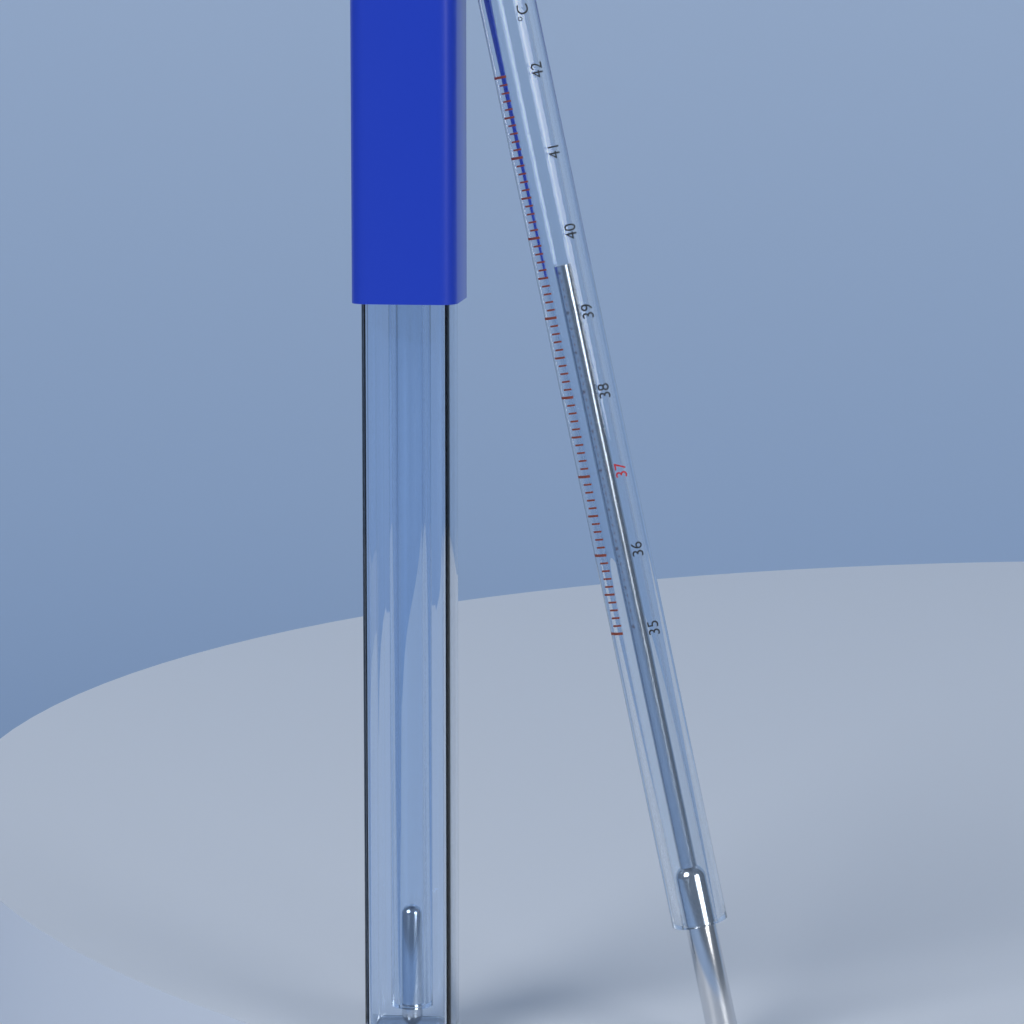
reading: 39.6 °C
